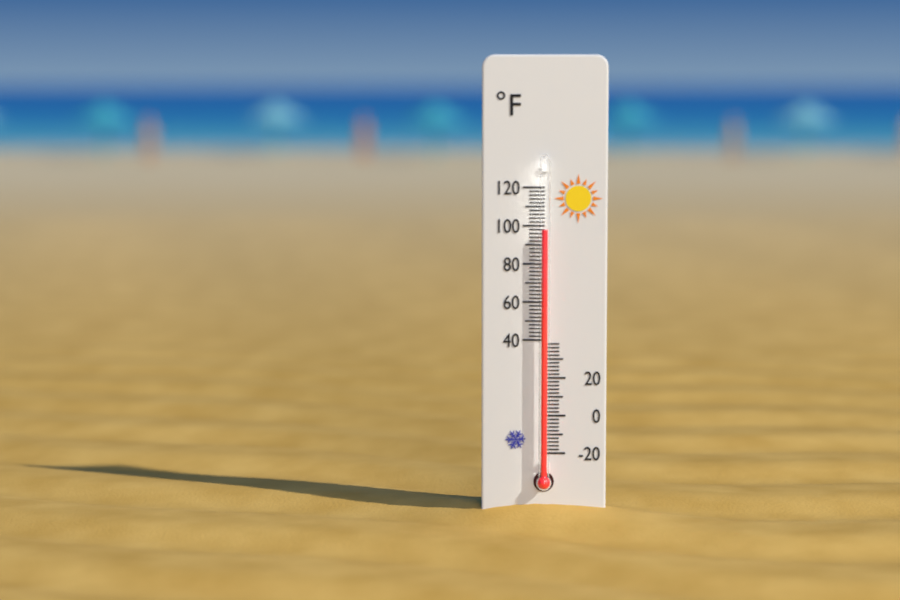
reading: 98 °F
